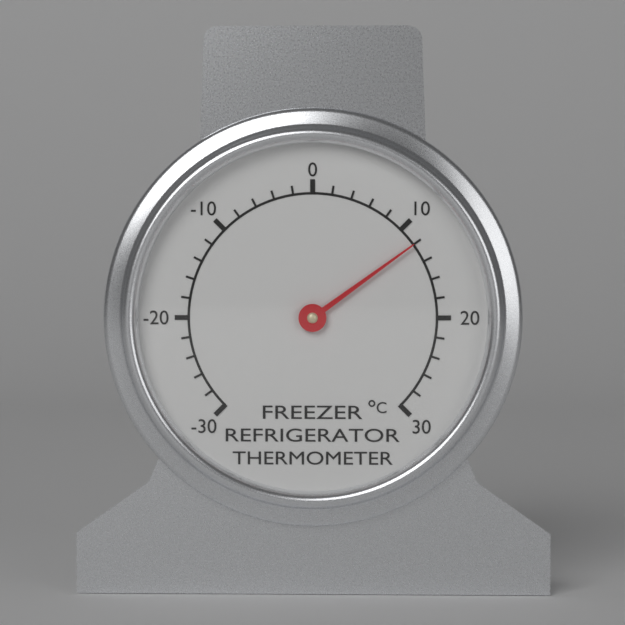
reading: 12 °C
